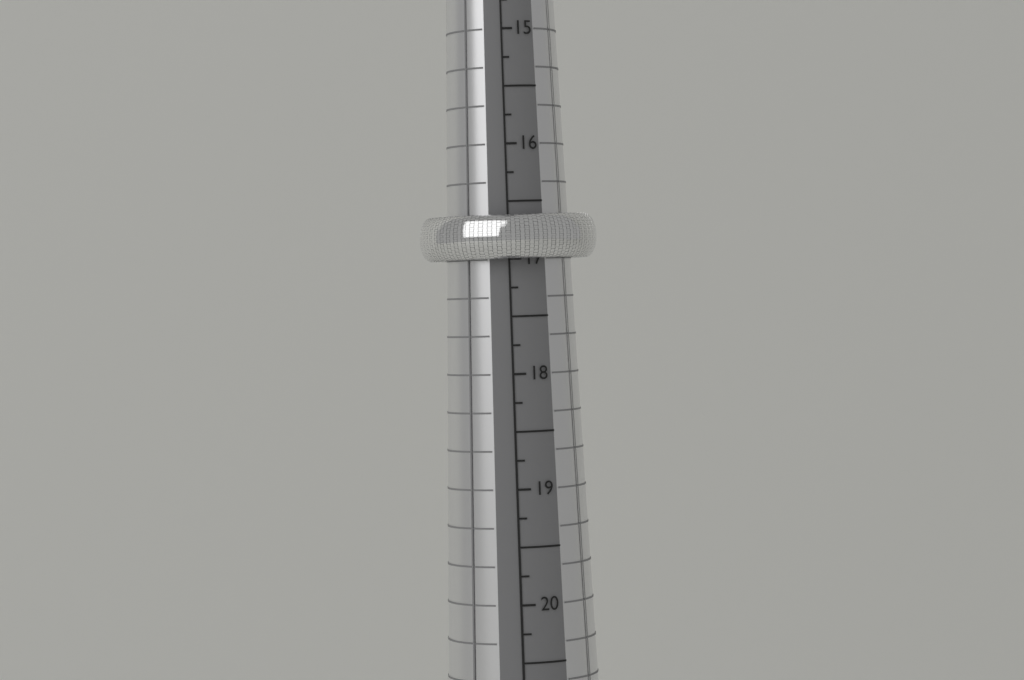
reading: 17.00 mm
